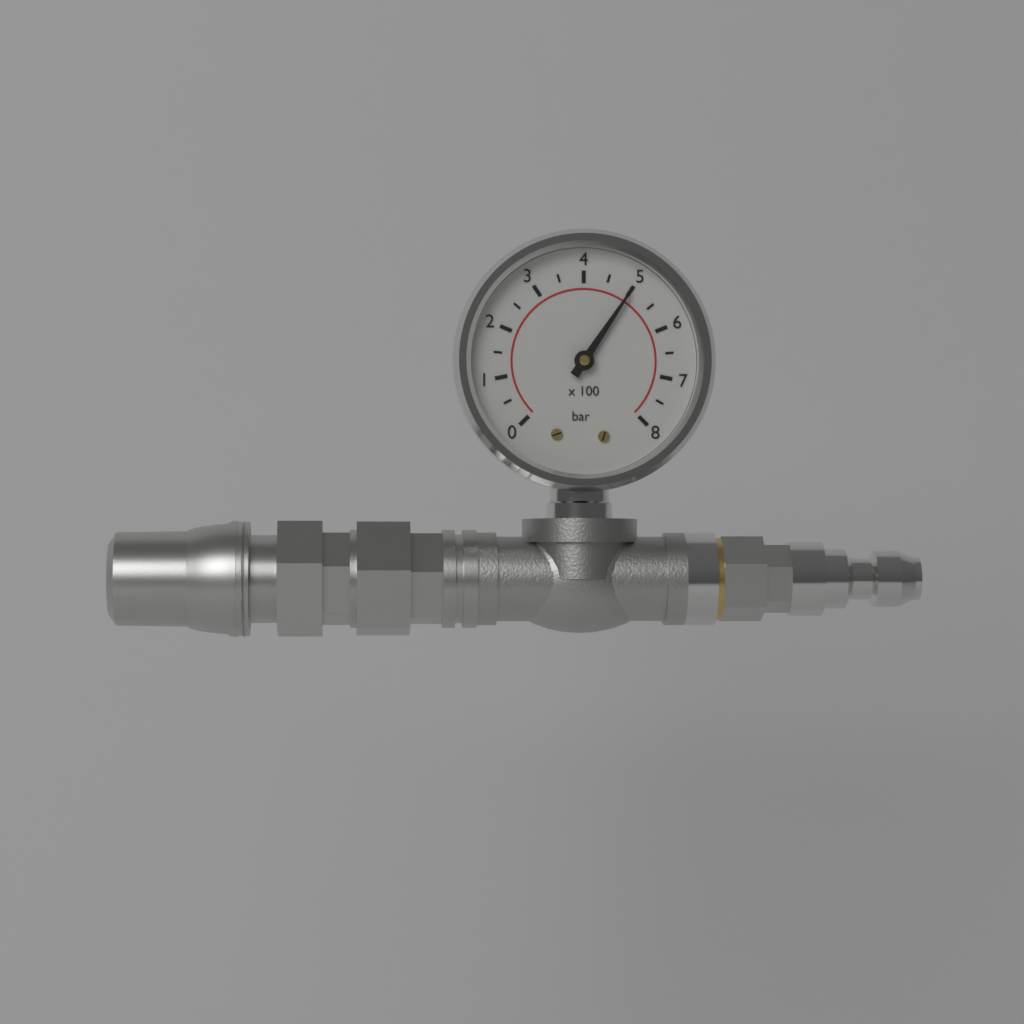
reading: 500 bar
